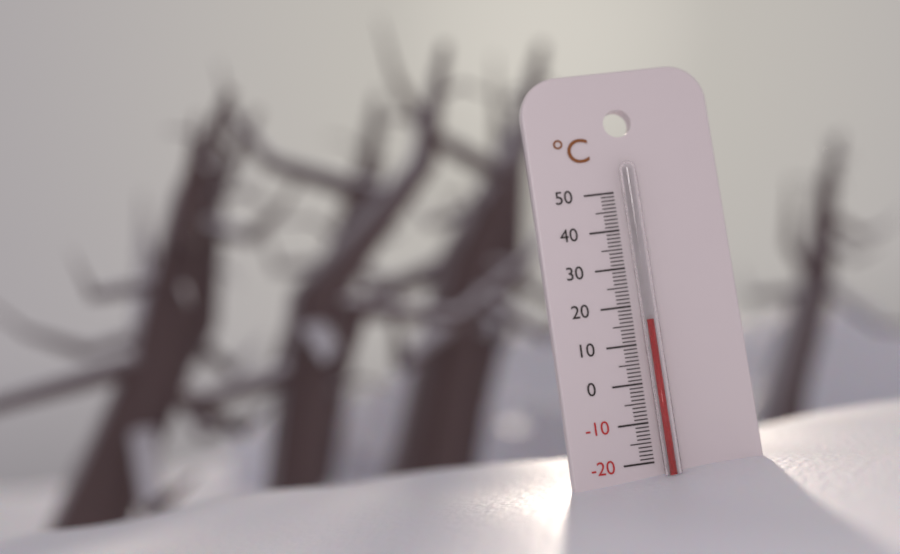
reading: 16 °C
